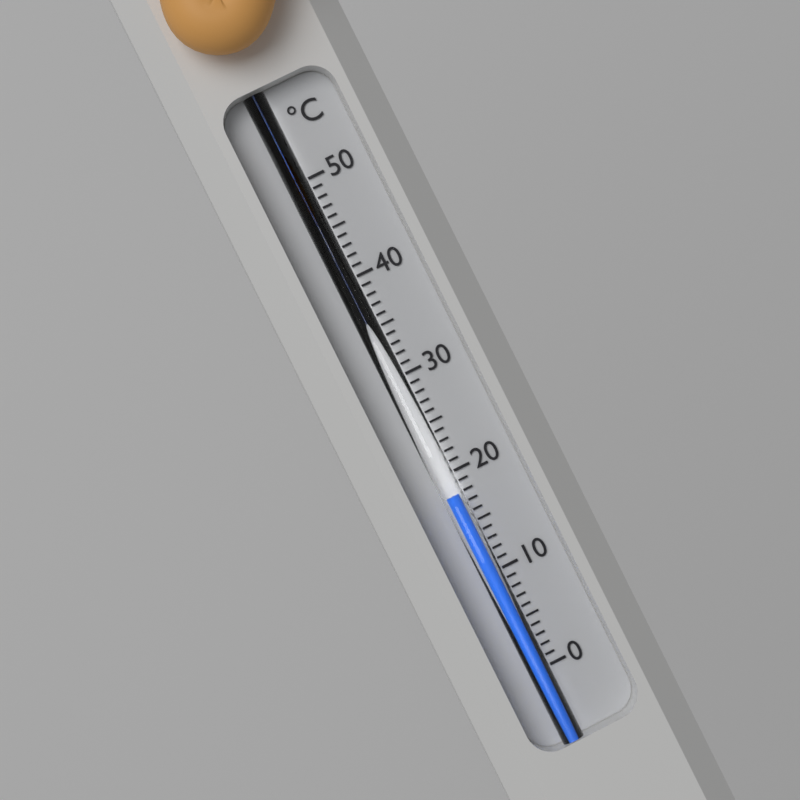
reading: 18 °C
